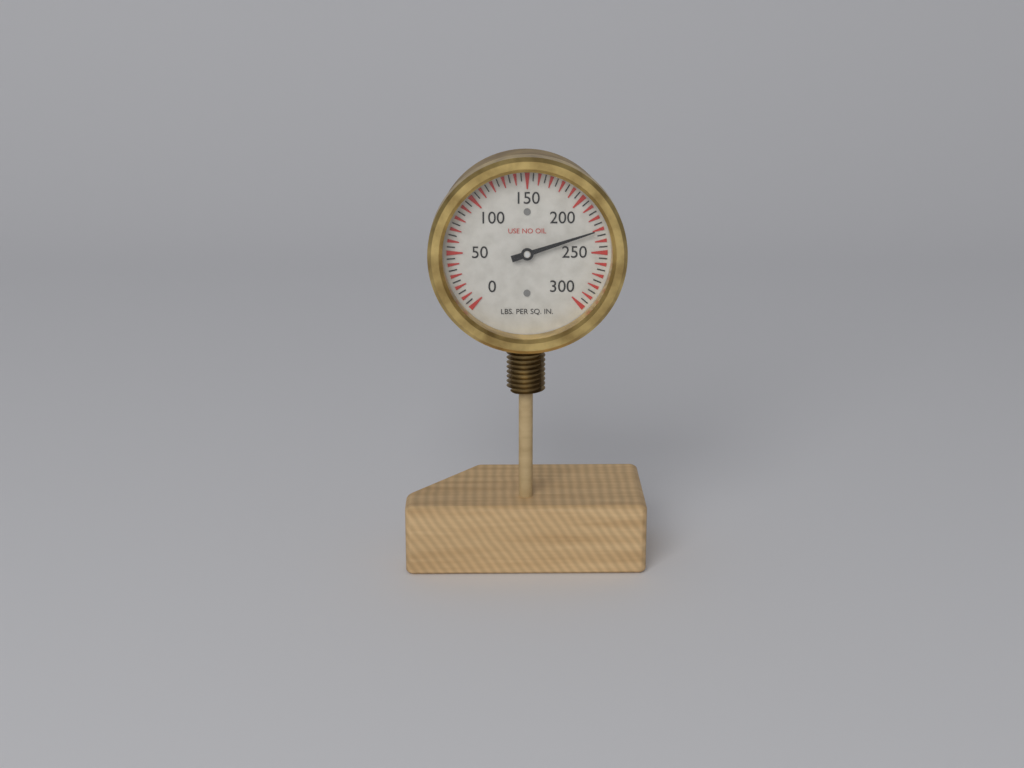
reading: 230 psi
